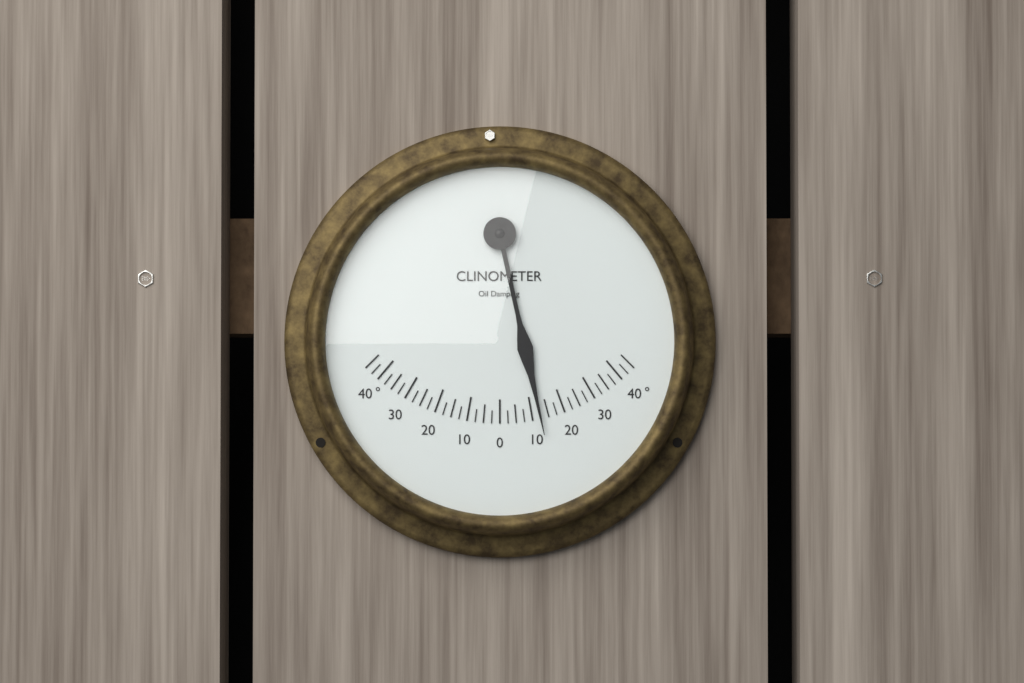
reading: 12.5 °
